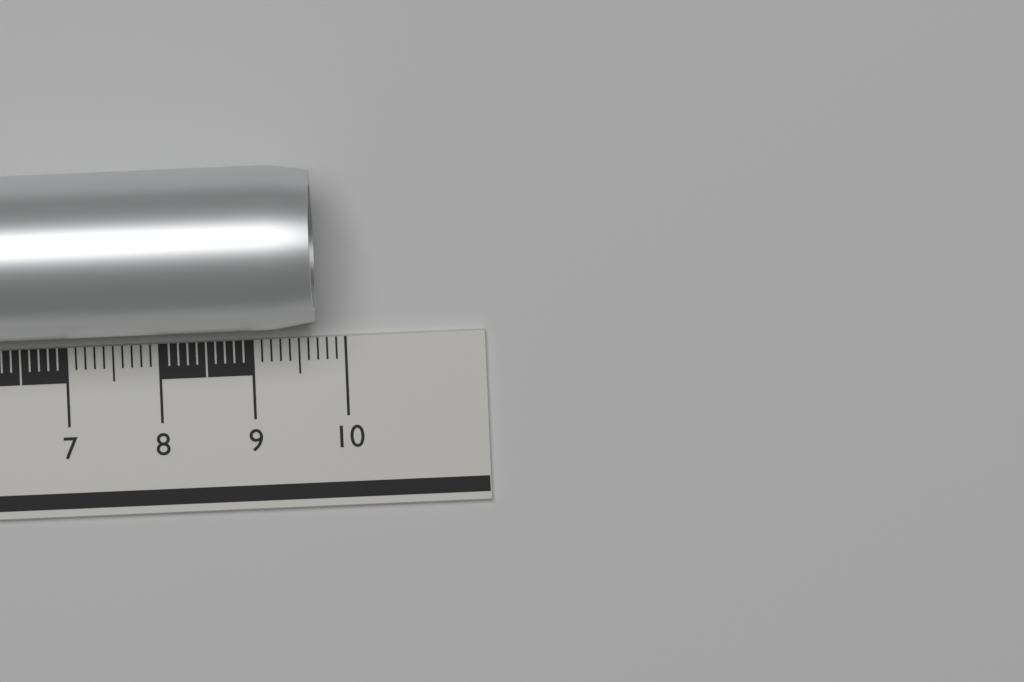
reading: 9.7 cm
